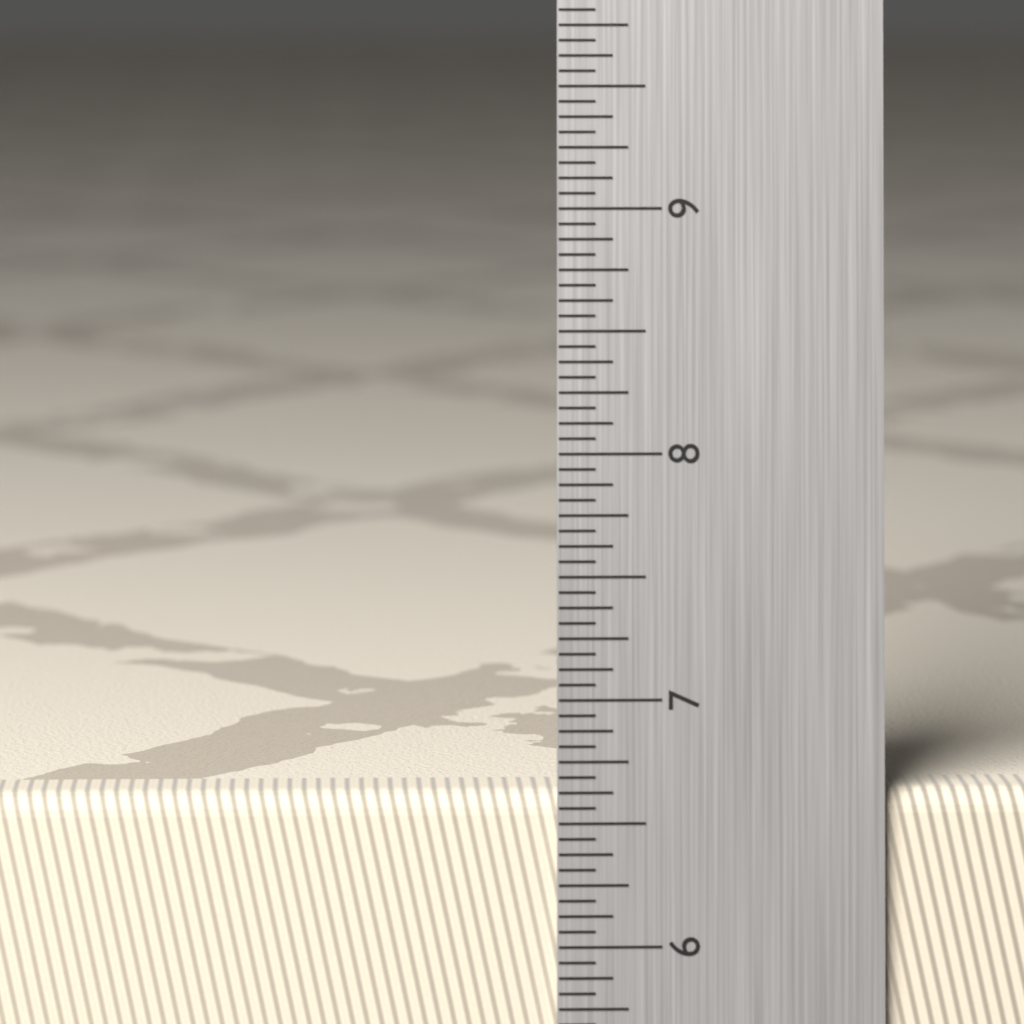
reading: 6.6250 in
